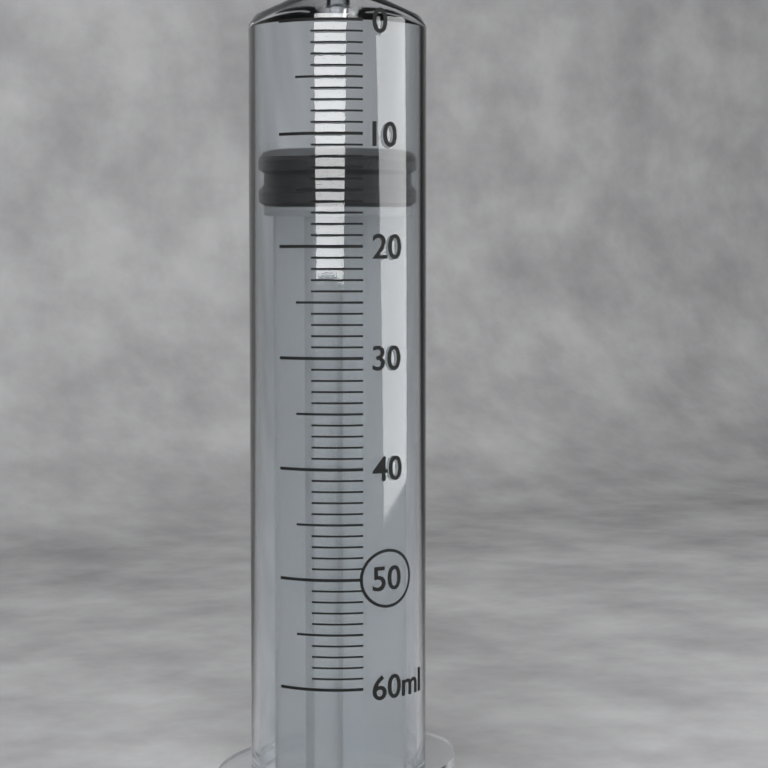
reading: 12 ml
